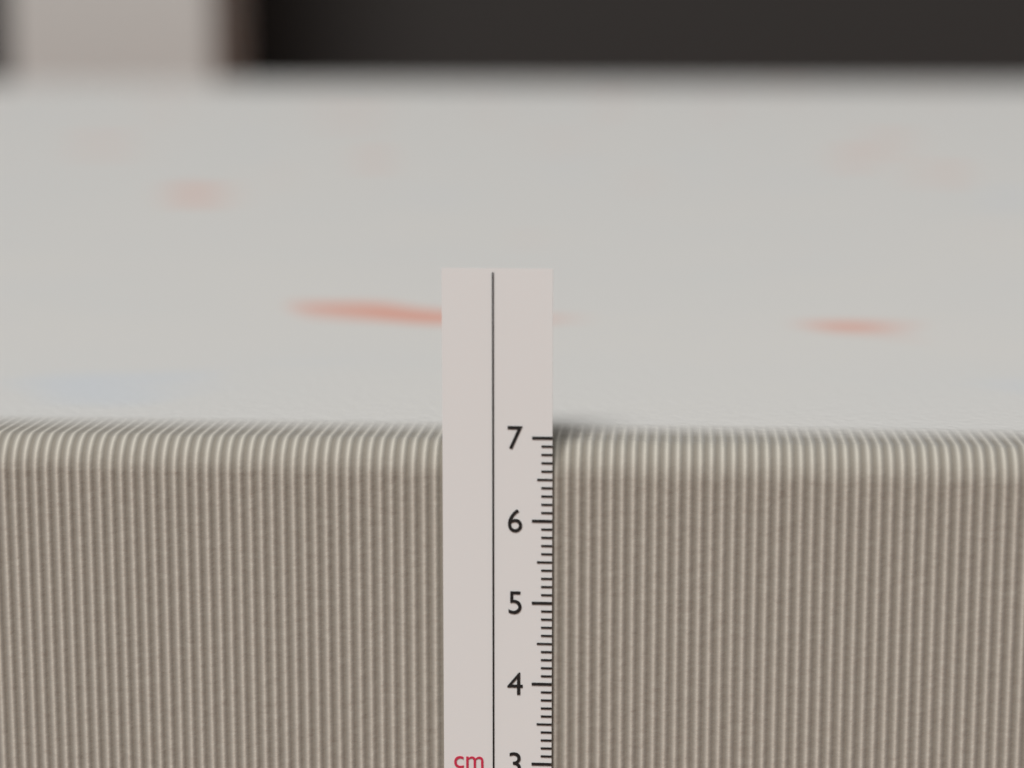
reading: 6.9 cm
